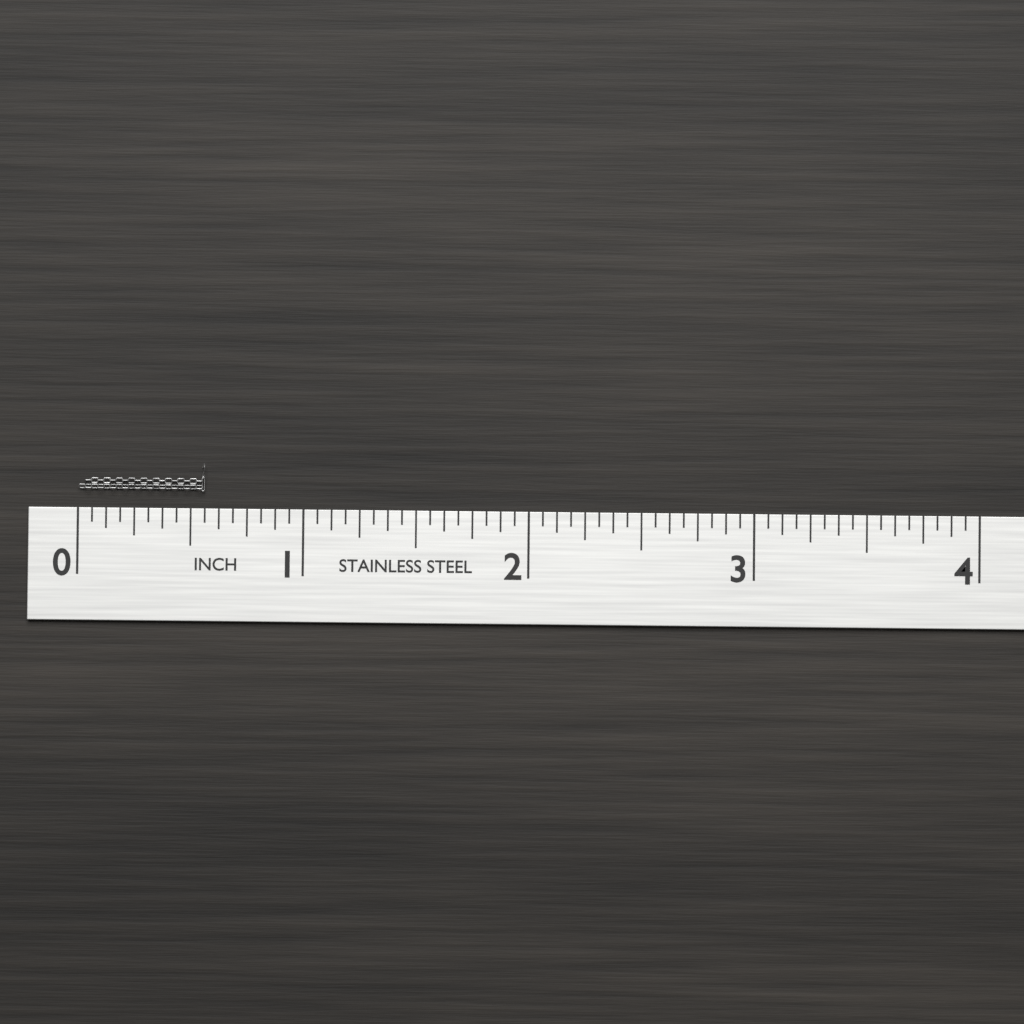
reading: 0.5625 in
